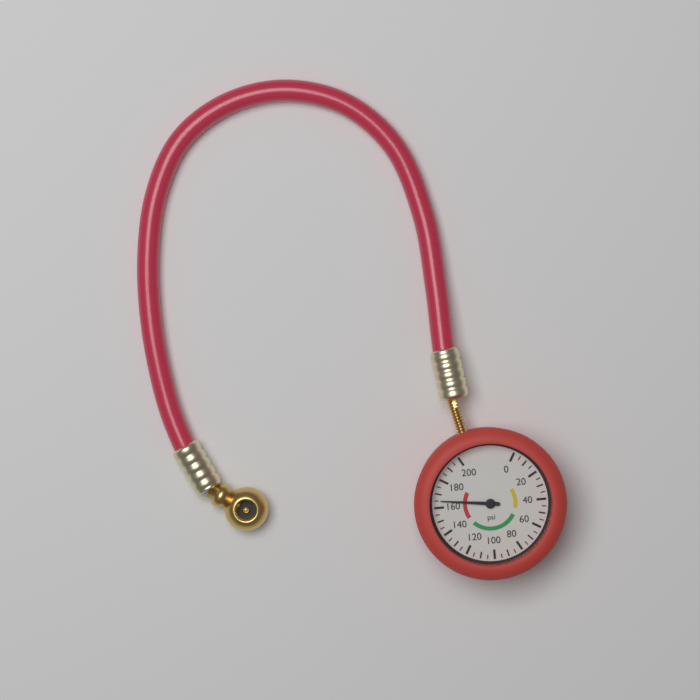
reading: 165 psi
